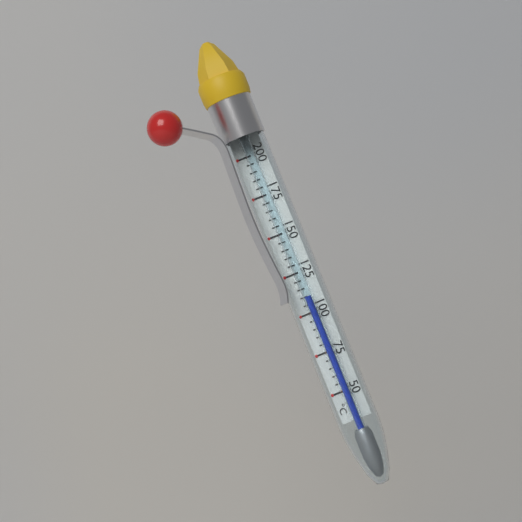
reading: 110 °C
